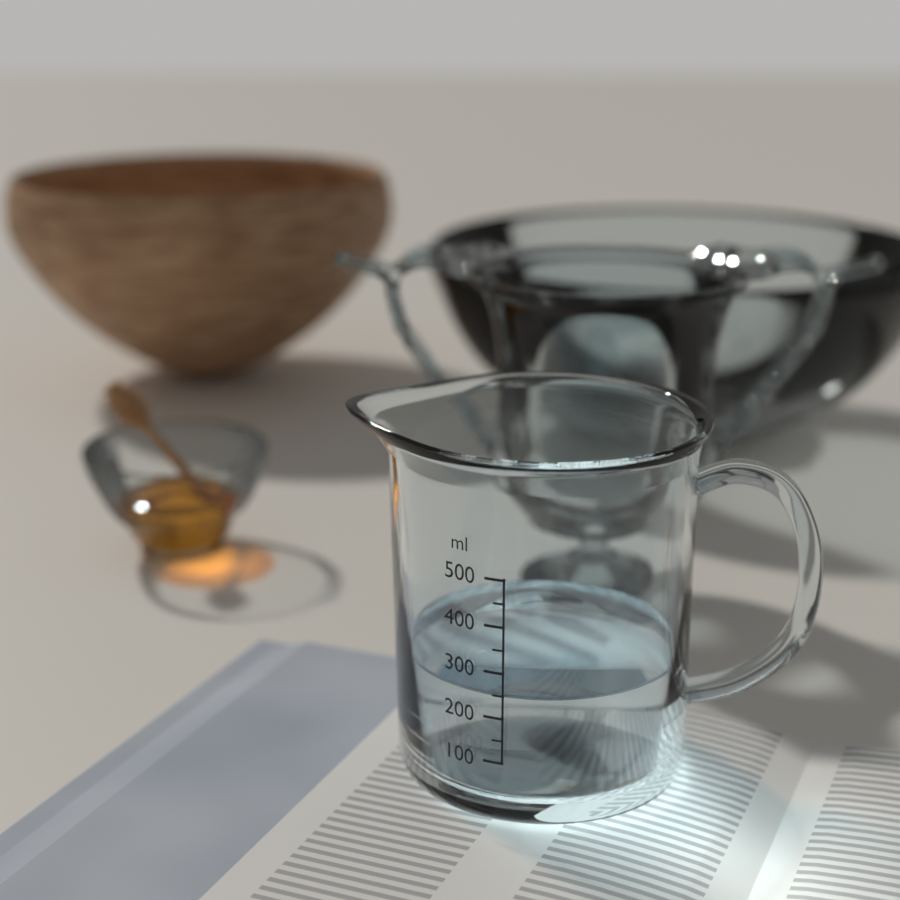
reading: 250 ml
